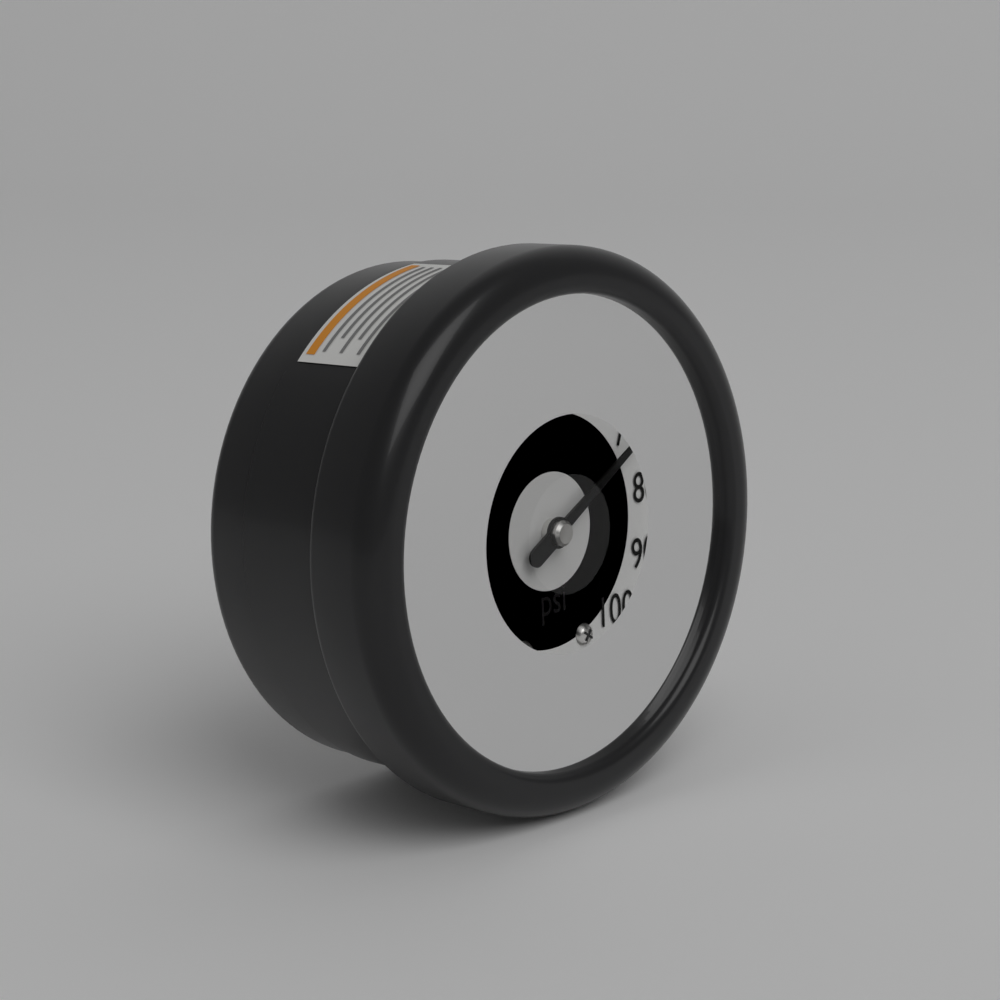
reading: 72 psi
